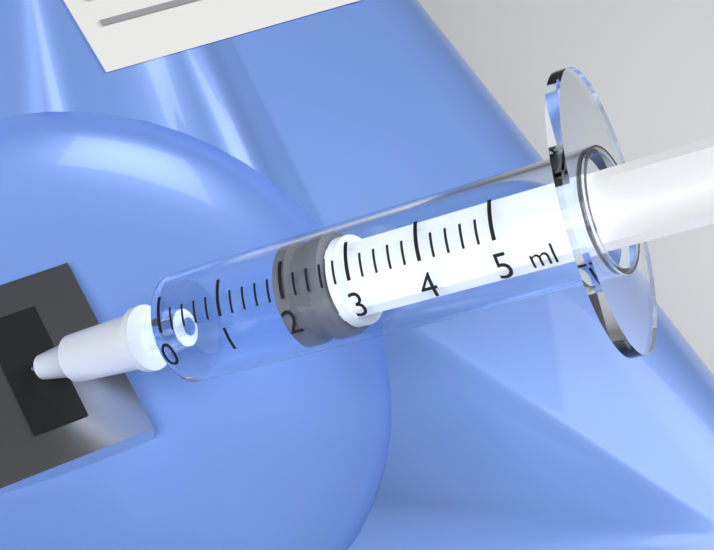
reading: 1.8 ml
